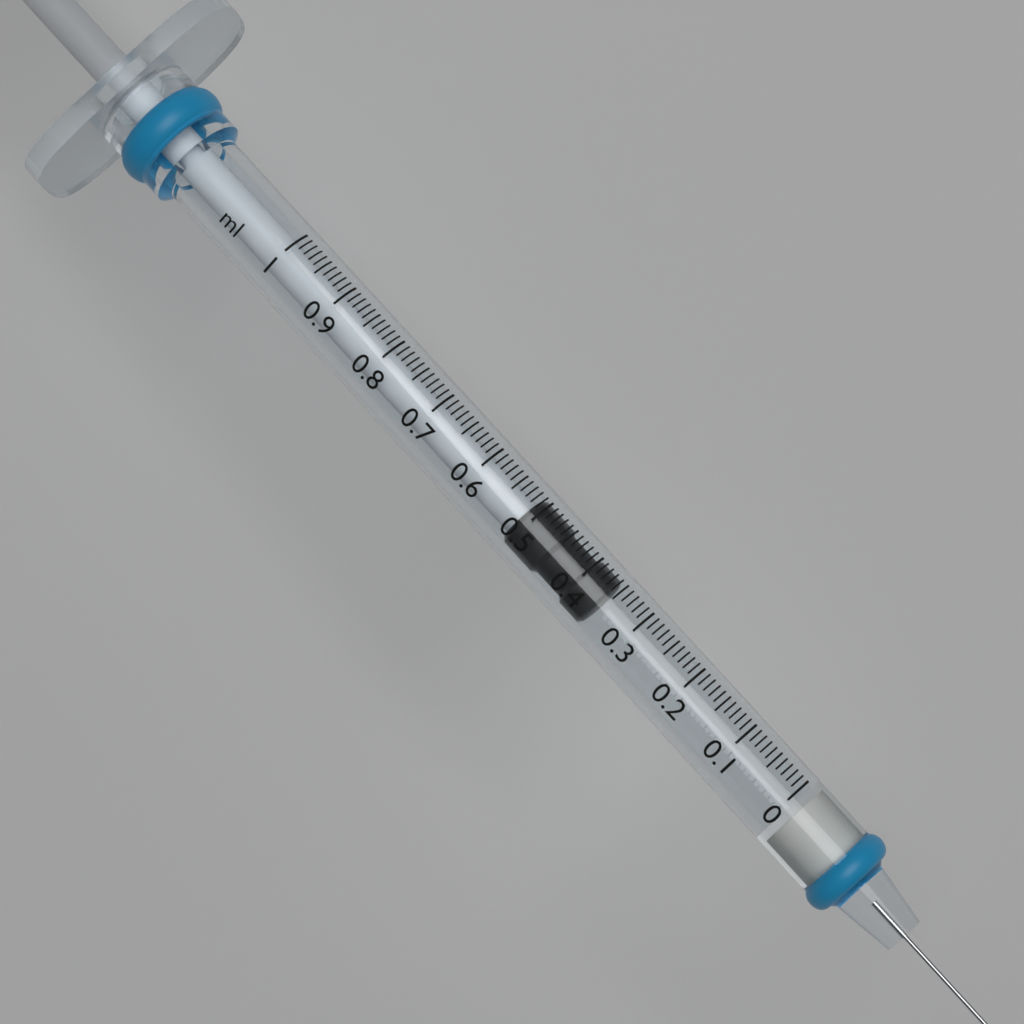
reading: 0.36 ml
